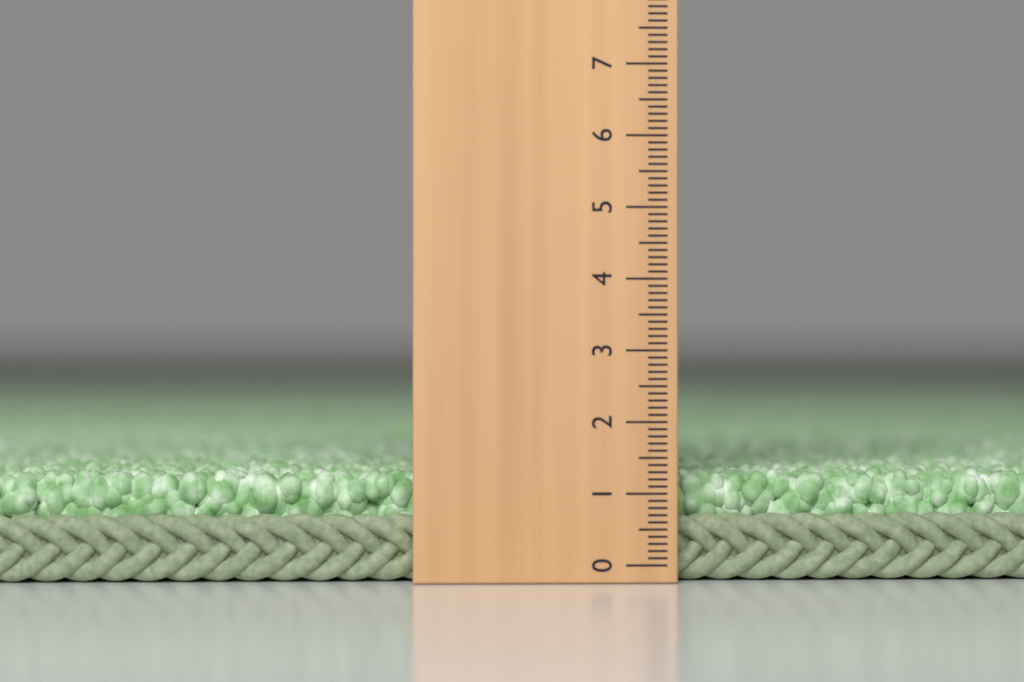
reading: 1.3 (no unit)
